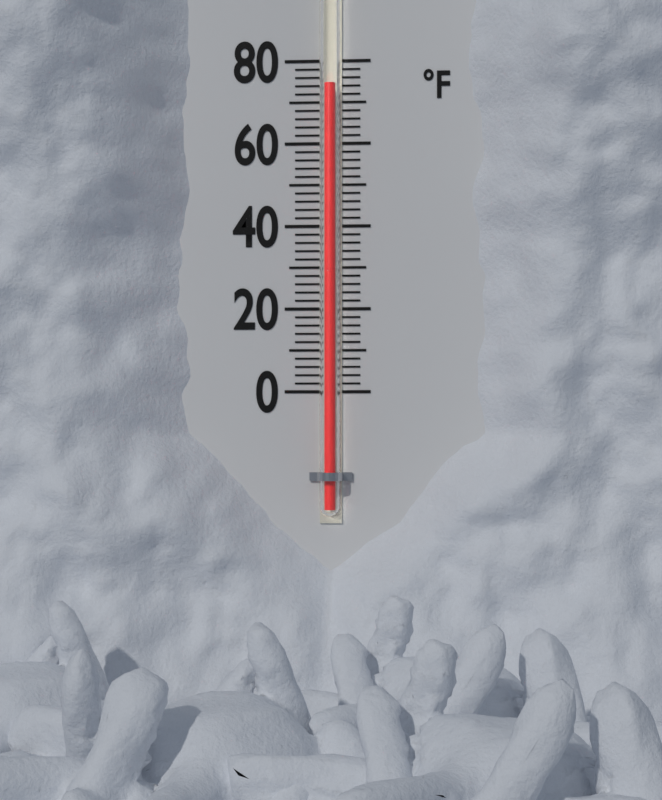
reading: 74 °F
